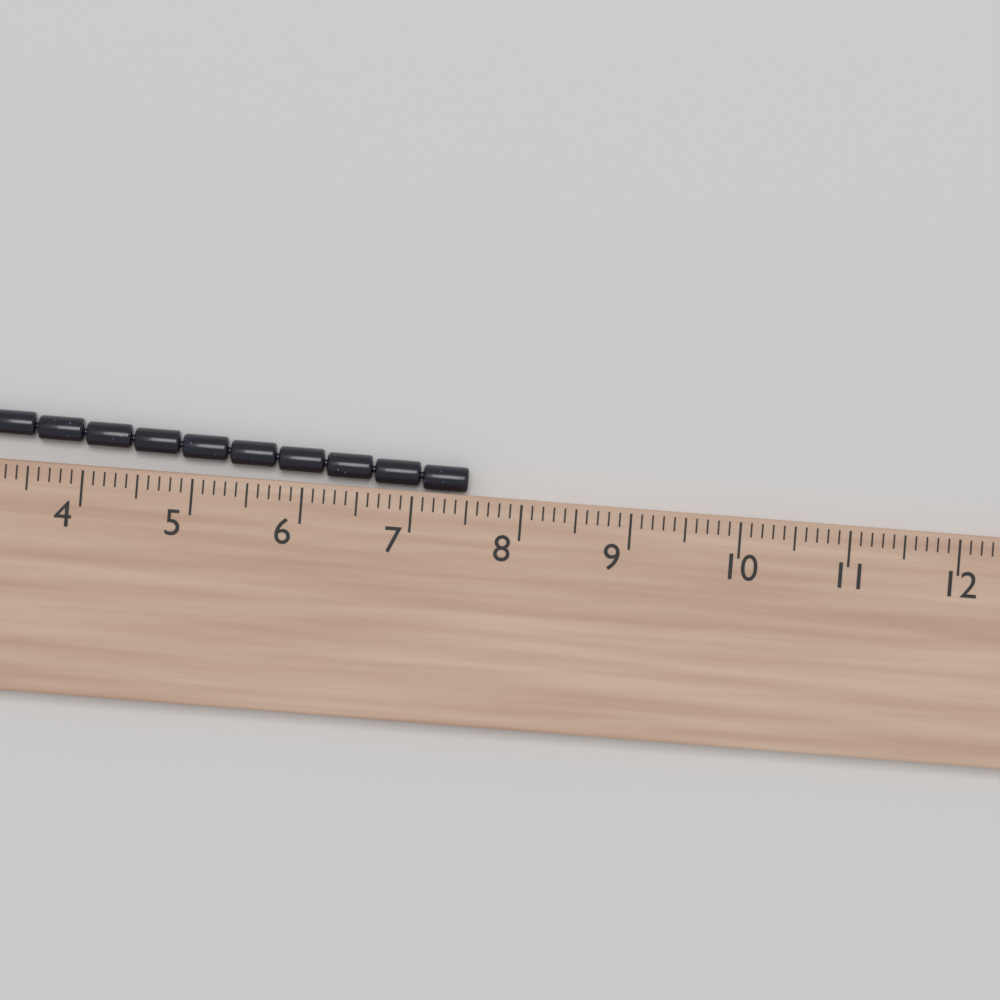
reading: 7.5 cm
